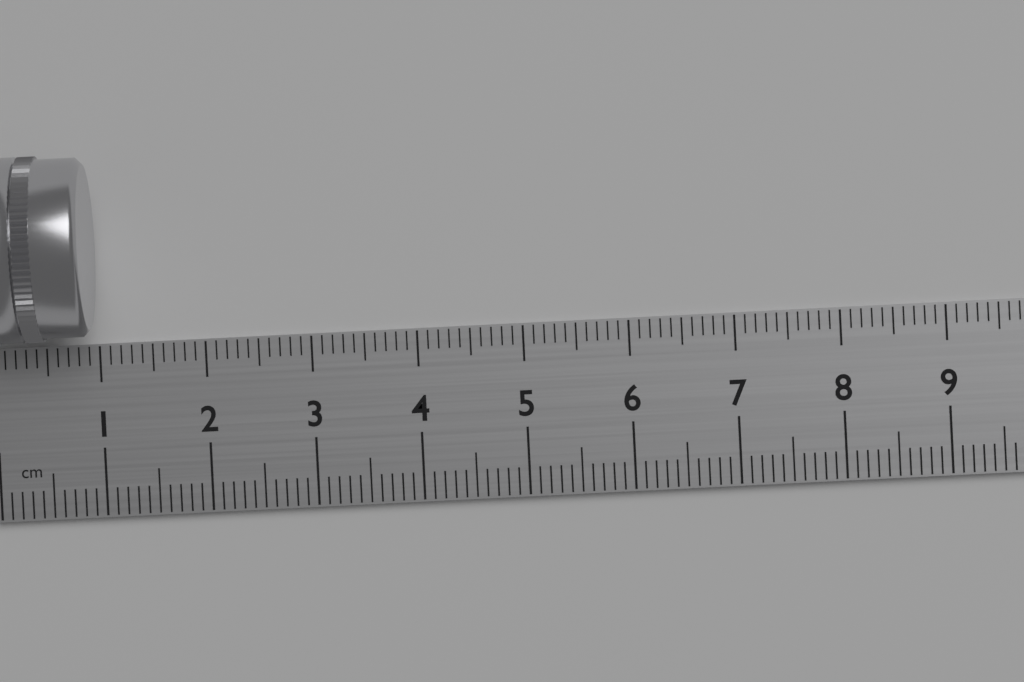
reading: 1.0 cm
